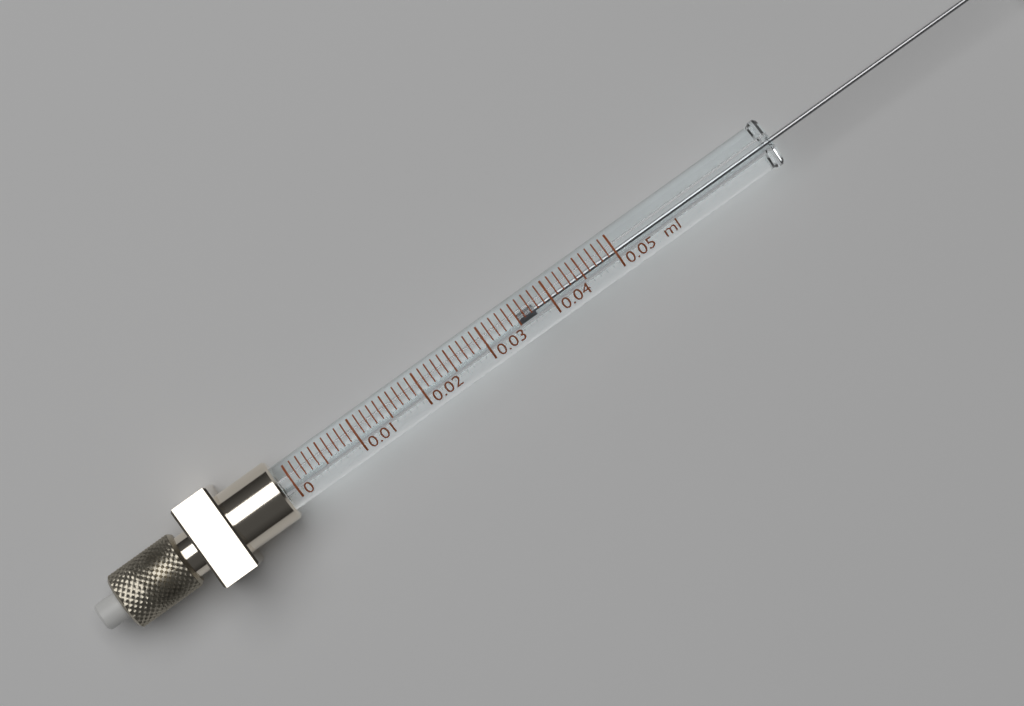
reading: 0.035 ml
